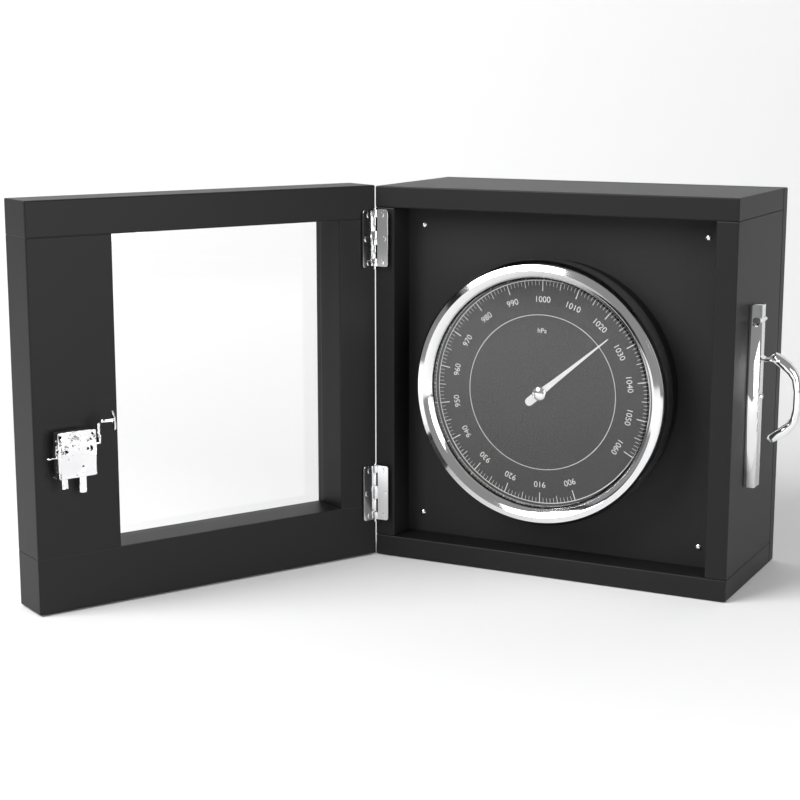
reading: 1025 hPa
